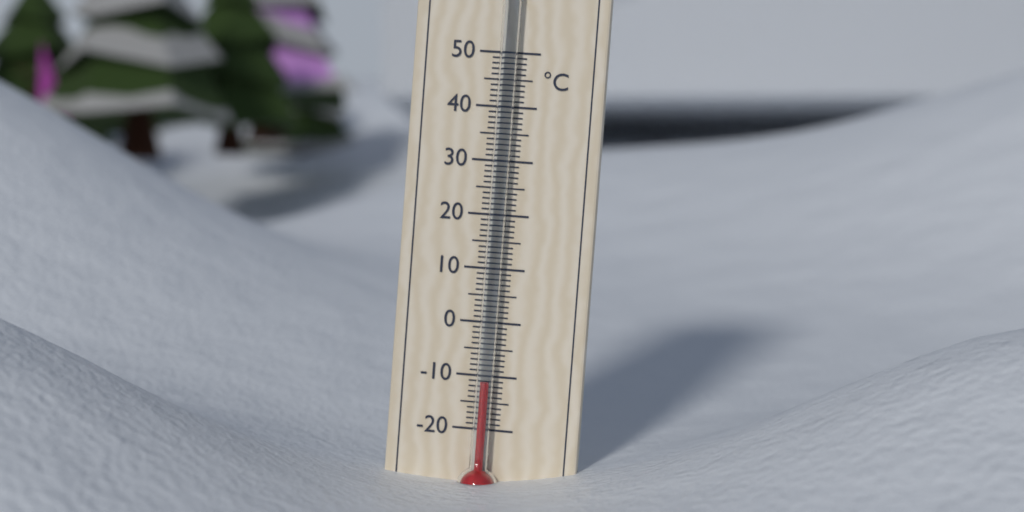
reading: -11 °C
